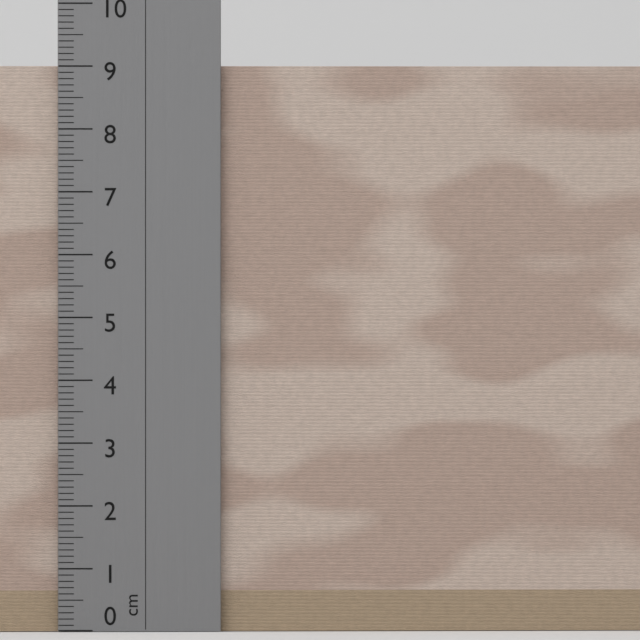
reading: 9.0 cm
